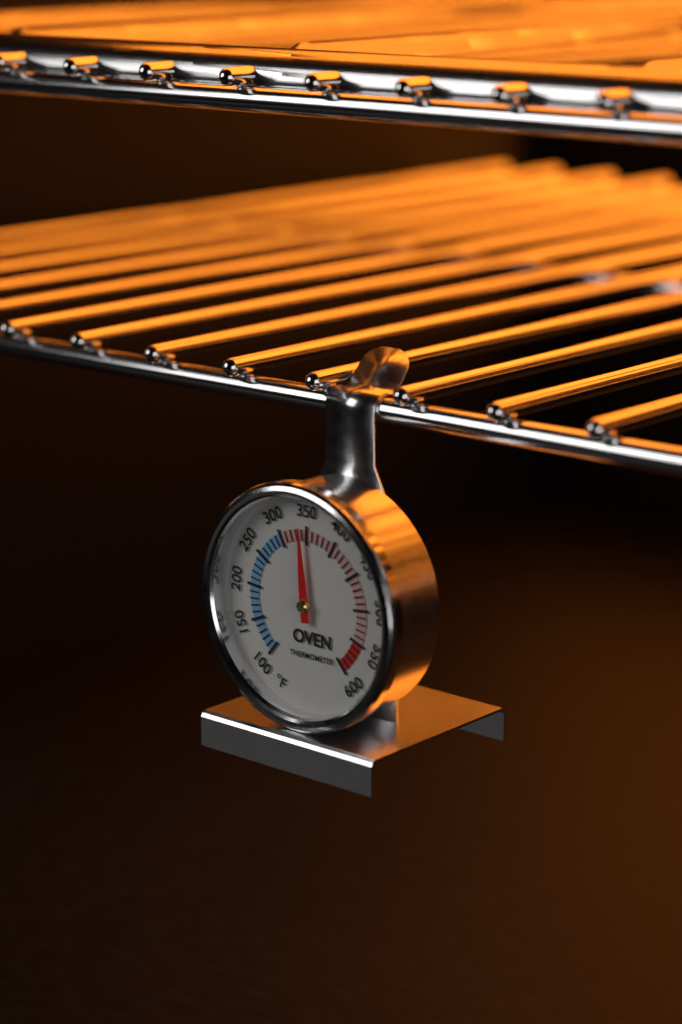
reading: 340 °F
